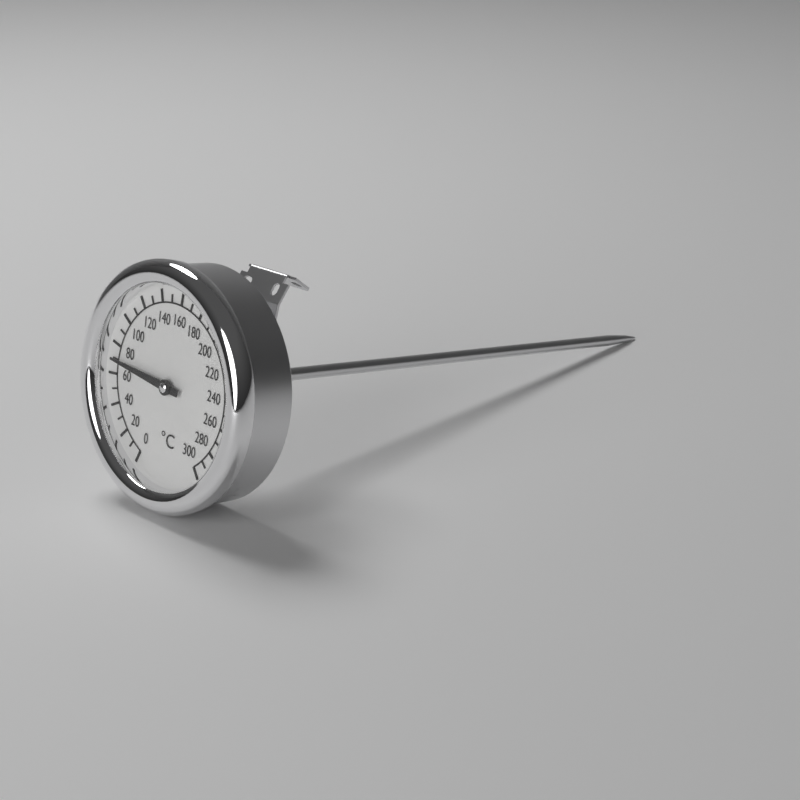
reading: 70 °C
